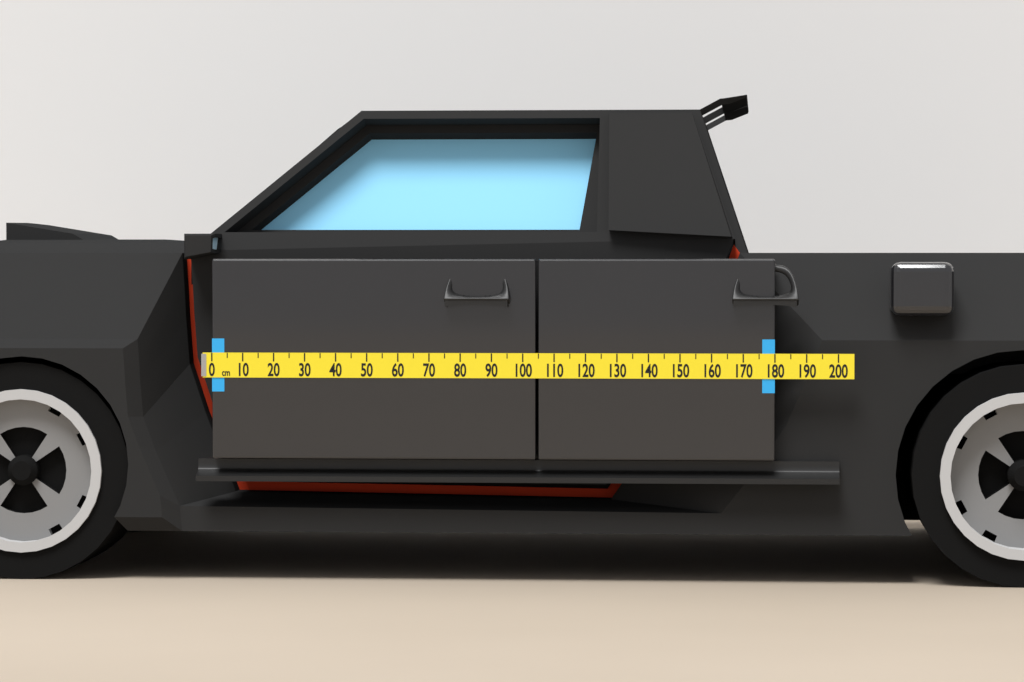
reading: 180 cm
